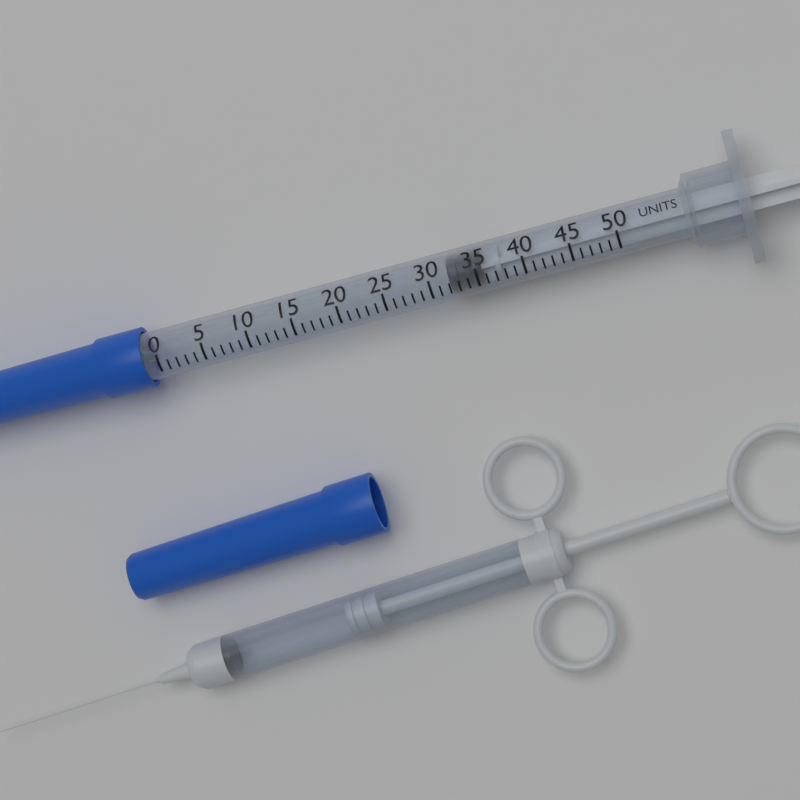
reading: 32 units
